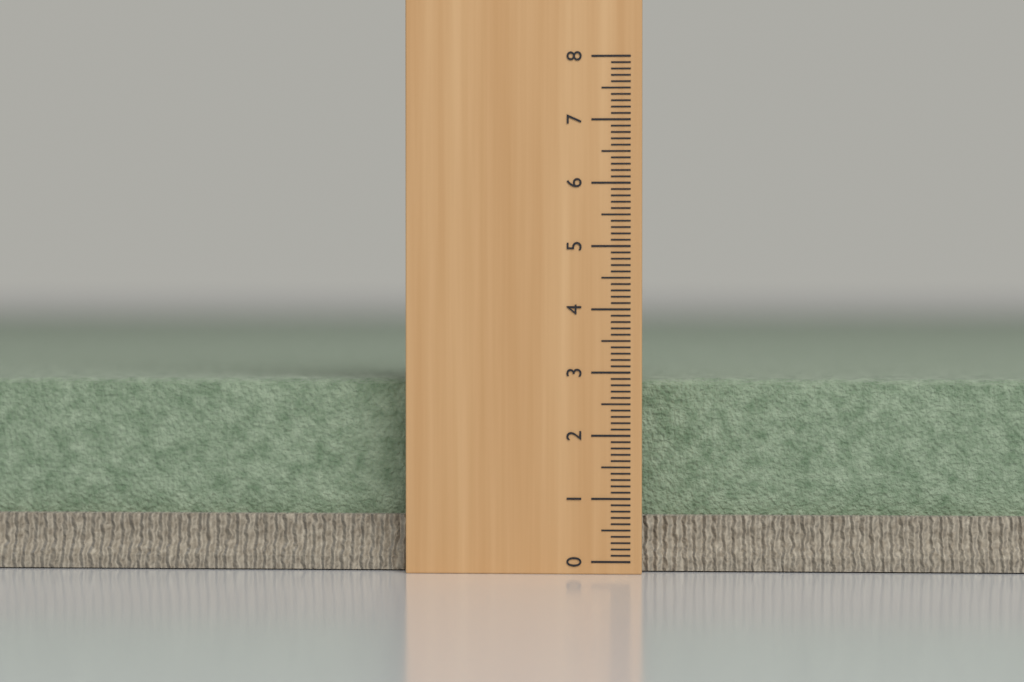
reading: 2.9 (no unit)
